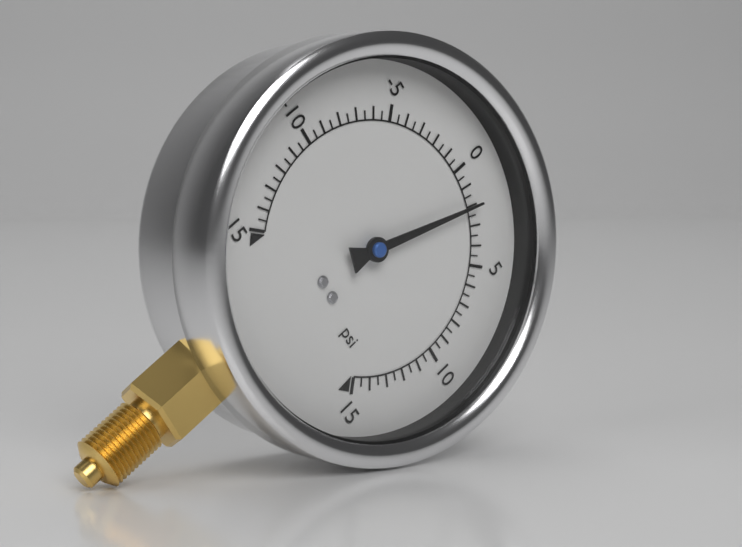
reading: 2.0 psi
